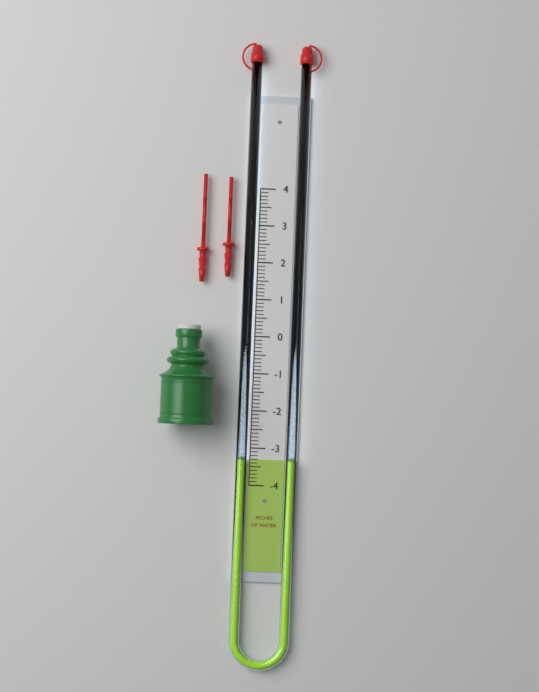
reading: -3.3 in
